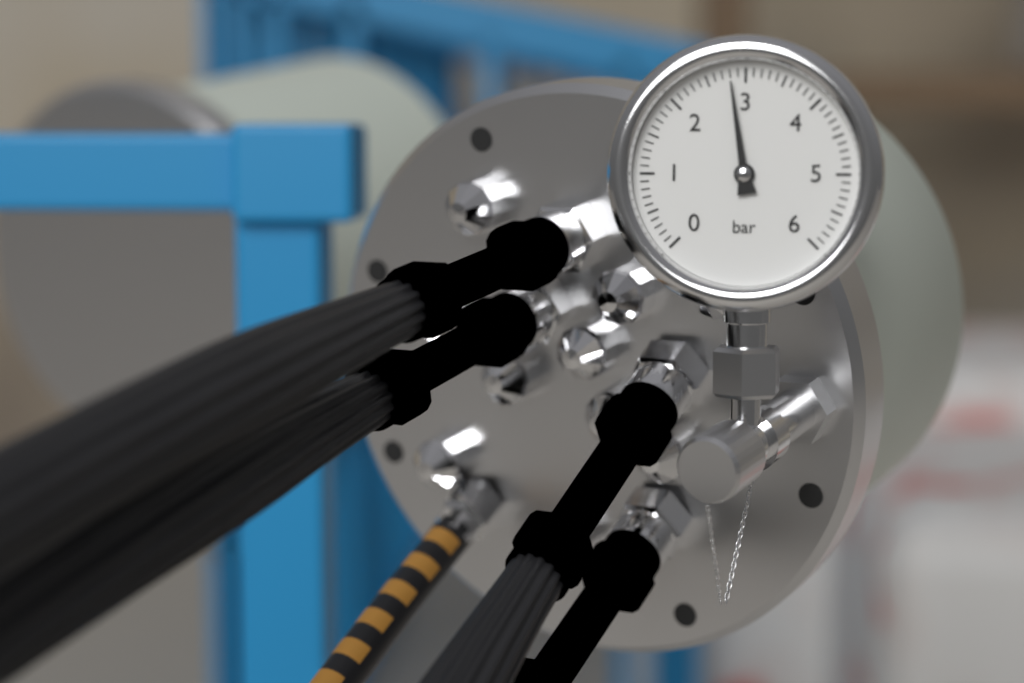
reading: 2.8 bar
